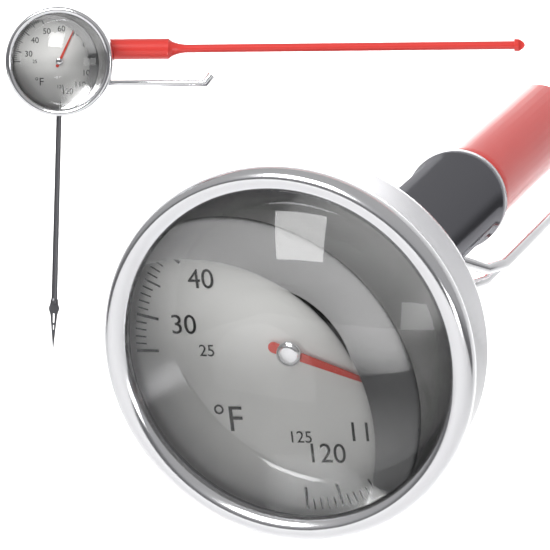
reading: 99 °F
